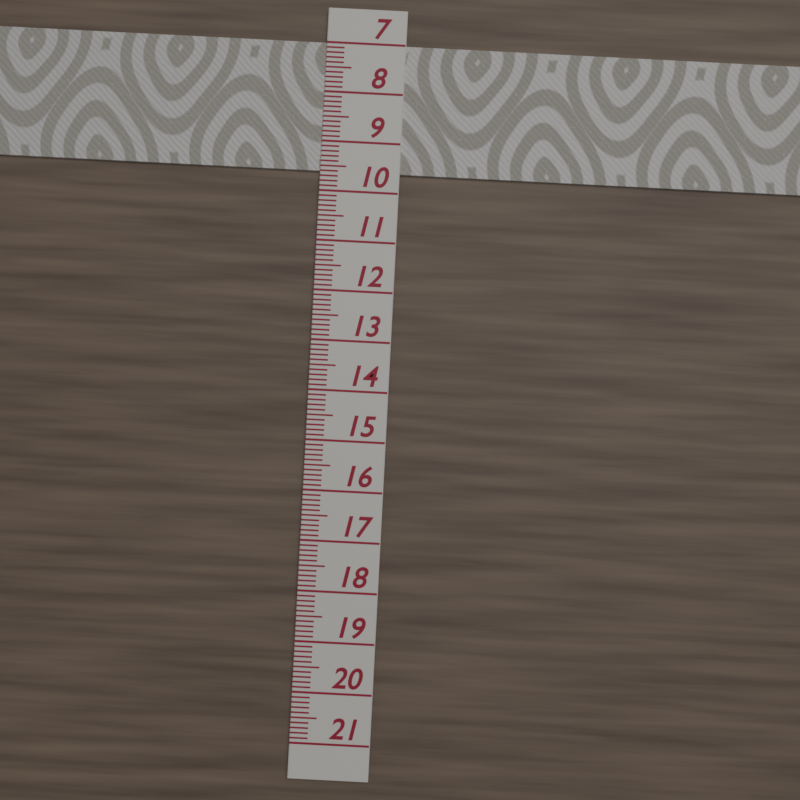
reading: 9.6 (no unit)
